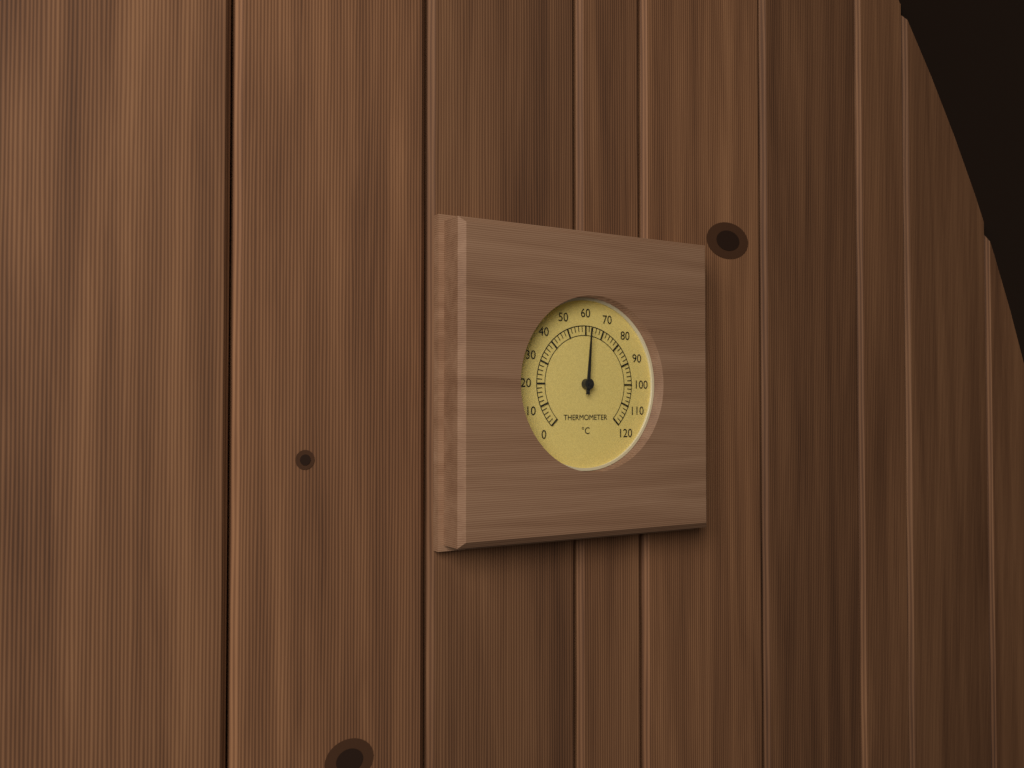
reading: 62 °C
